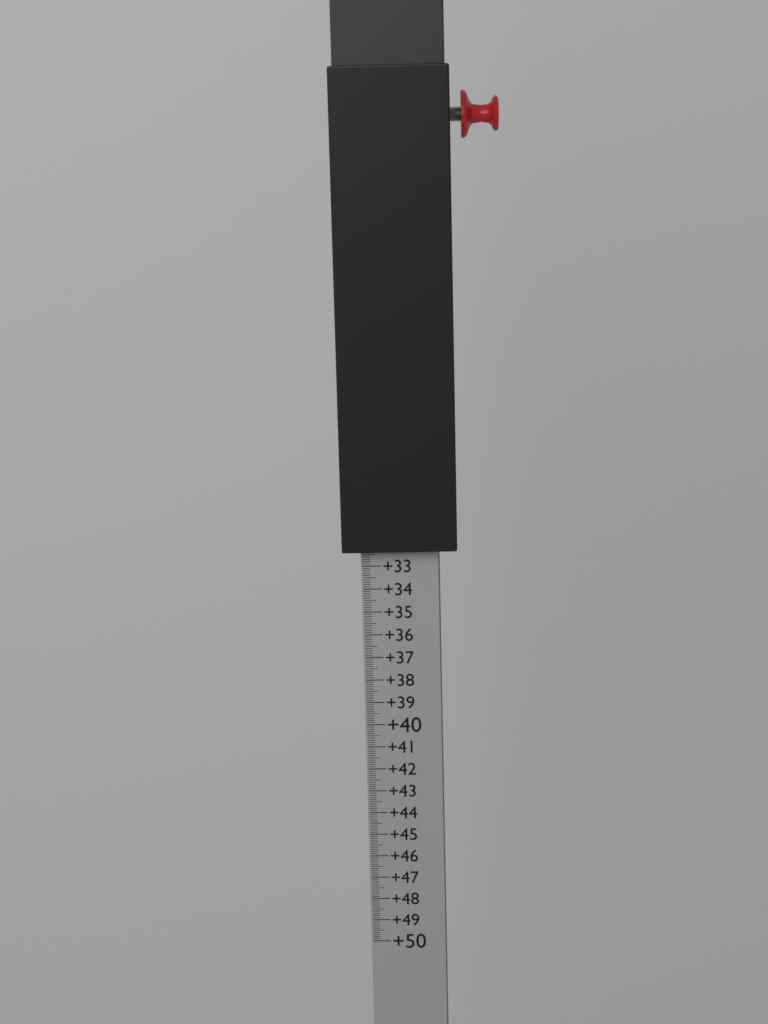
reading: 32.3 (no unit)
